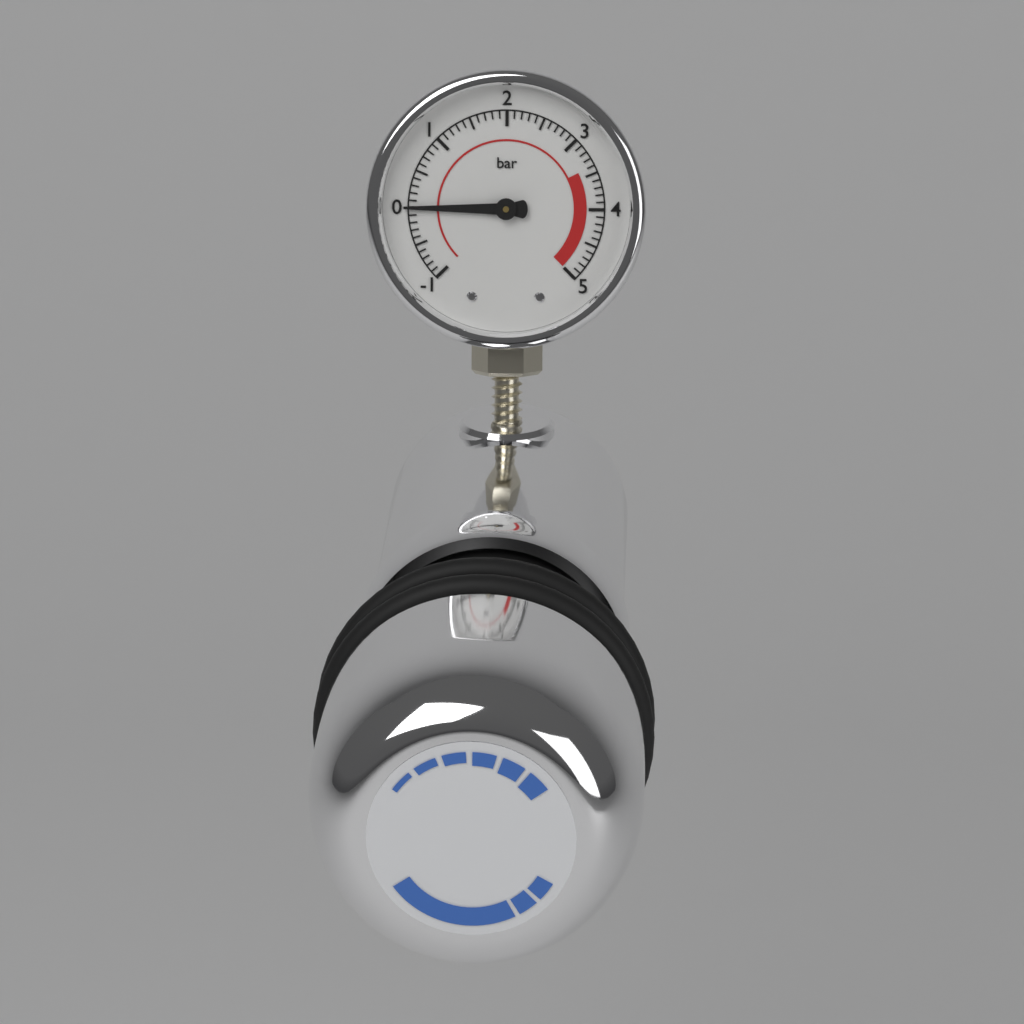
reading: 0.0 bar
